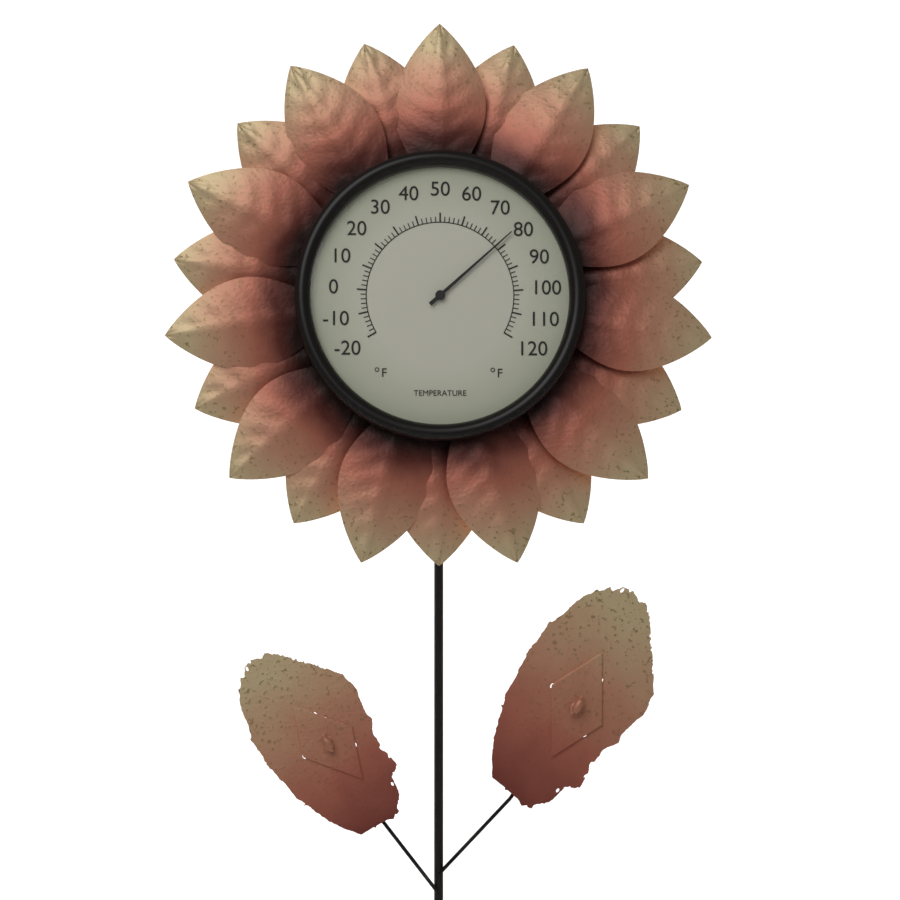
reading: 78 °F
